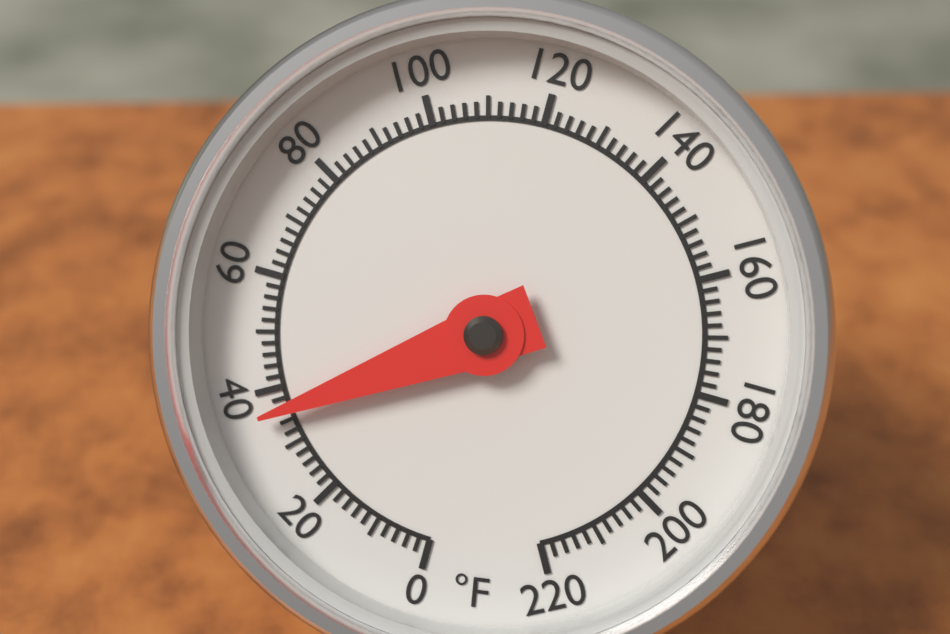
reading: 36 °F
